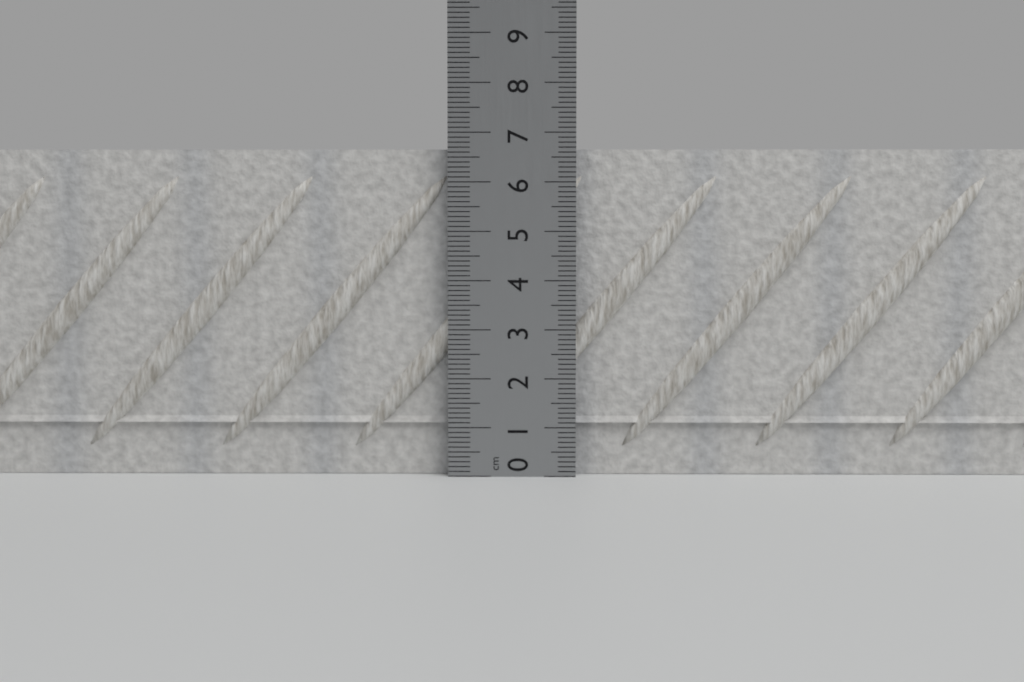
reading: 6.7 cm
